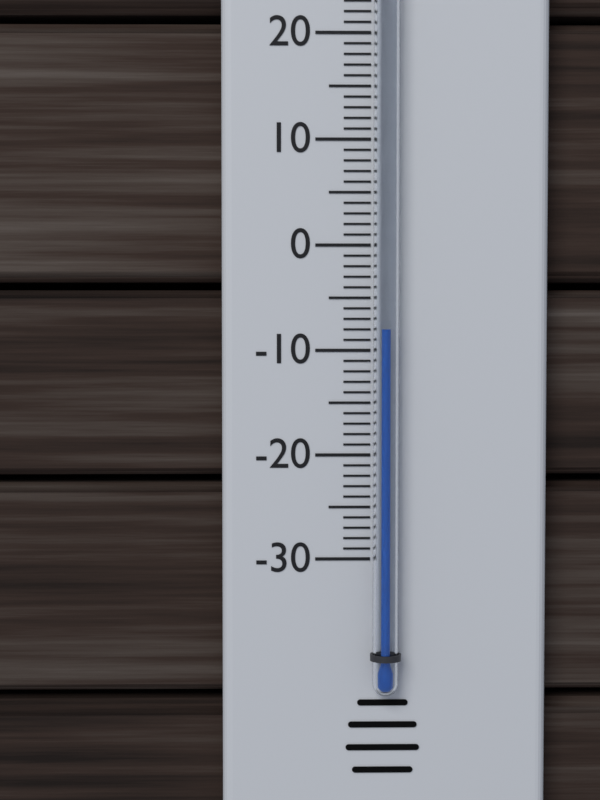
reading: -8 °C
